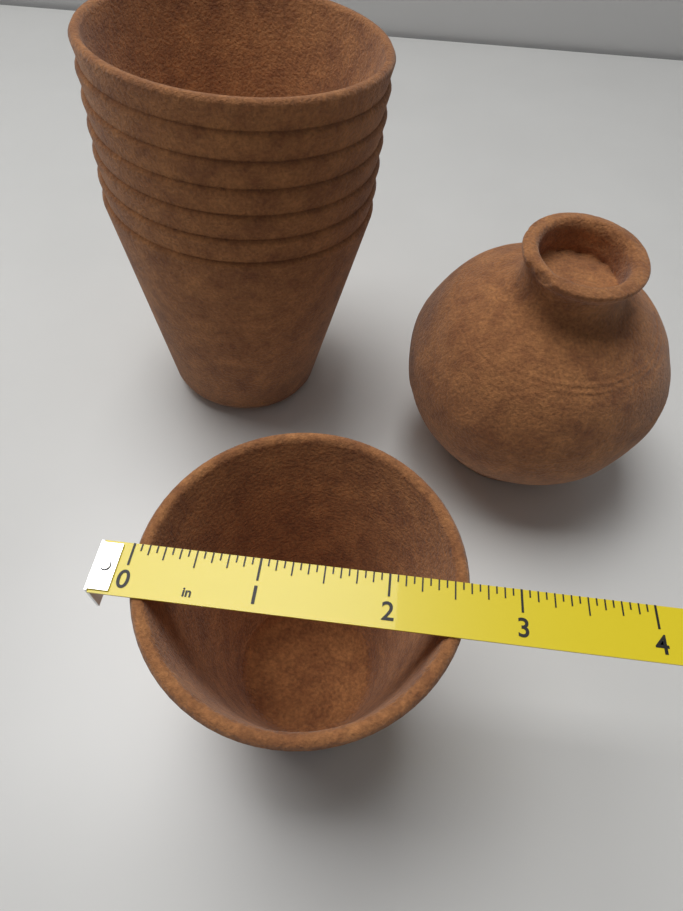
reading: 2.6250 in
